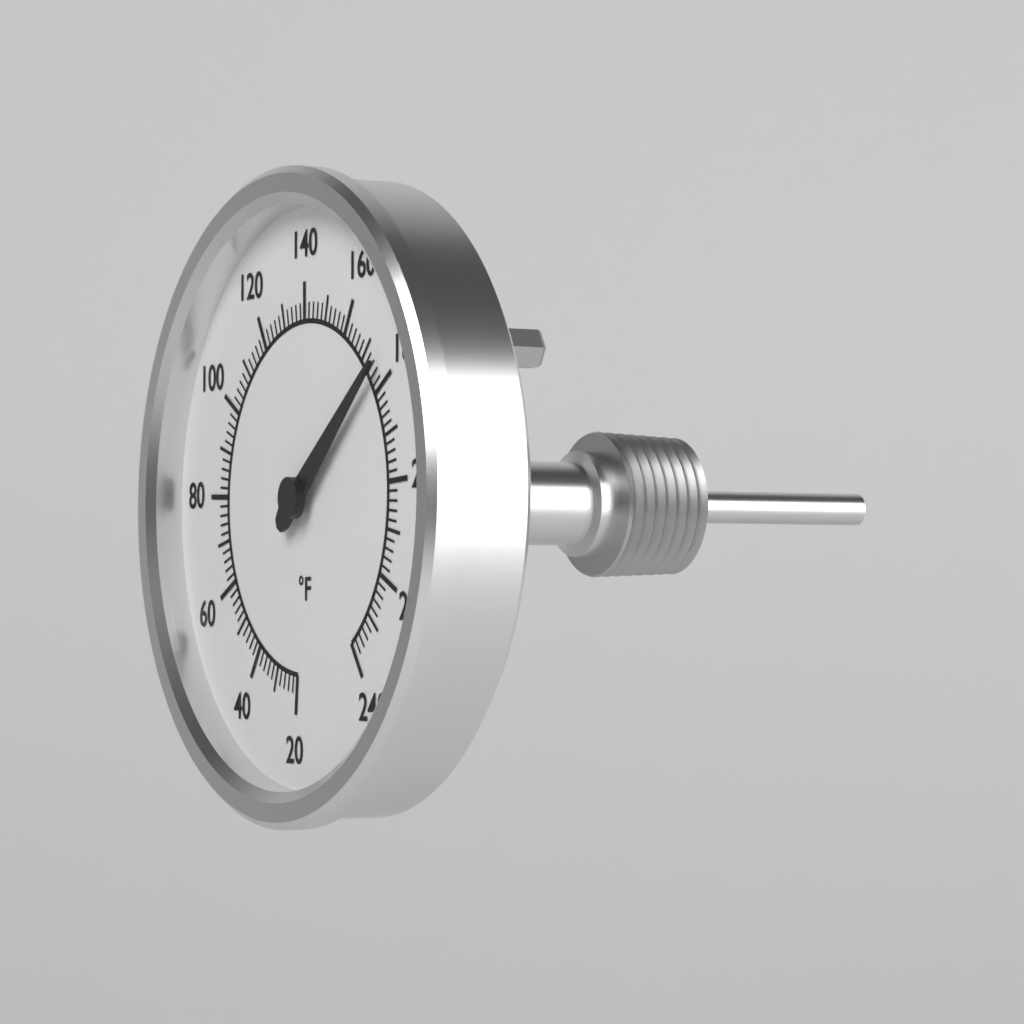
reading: 176 °F
